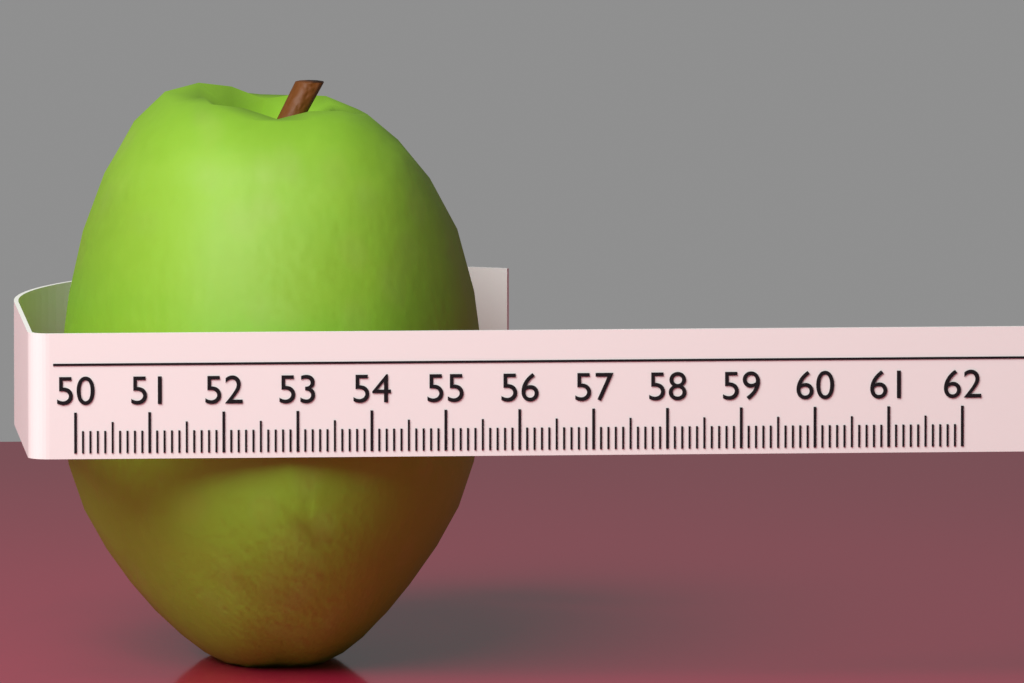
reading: 55.8 (no unit)
